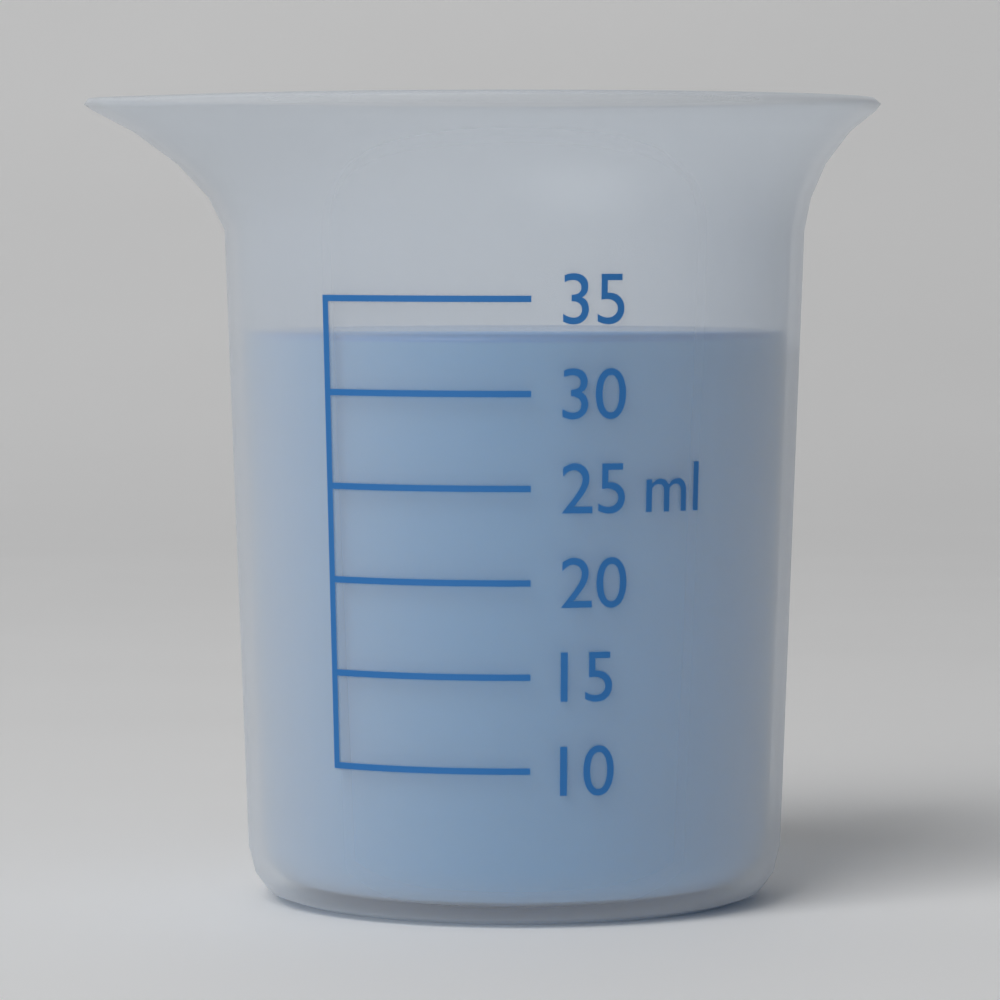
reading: 33 ml
